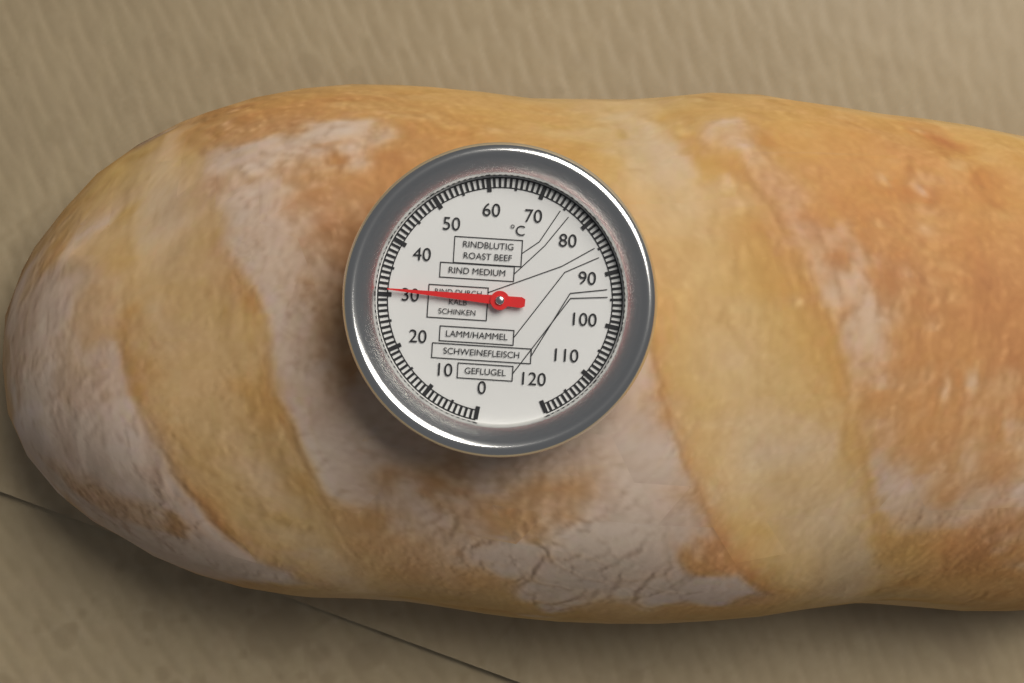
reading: 31 °C
